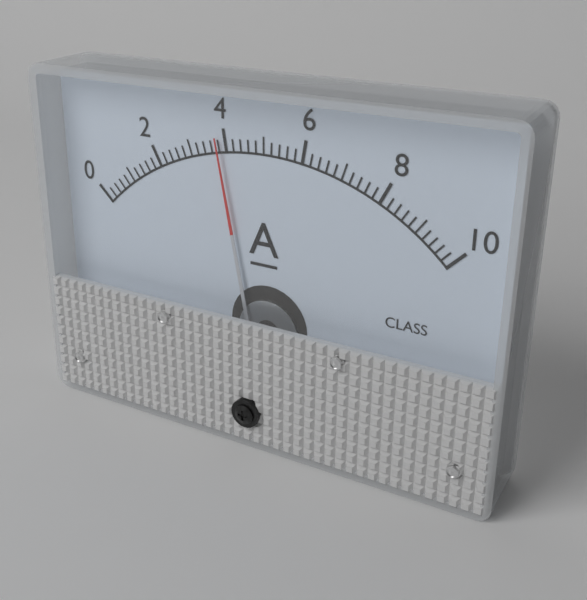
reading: 3.8 A
